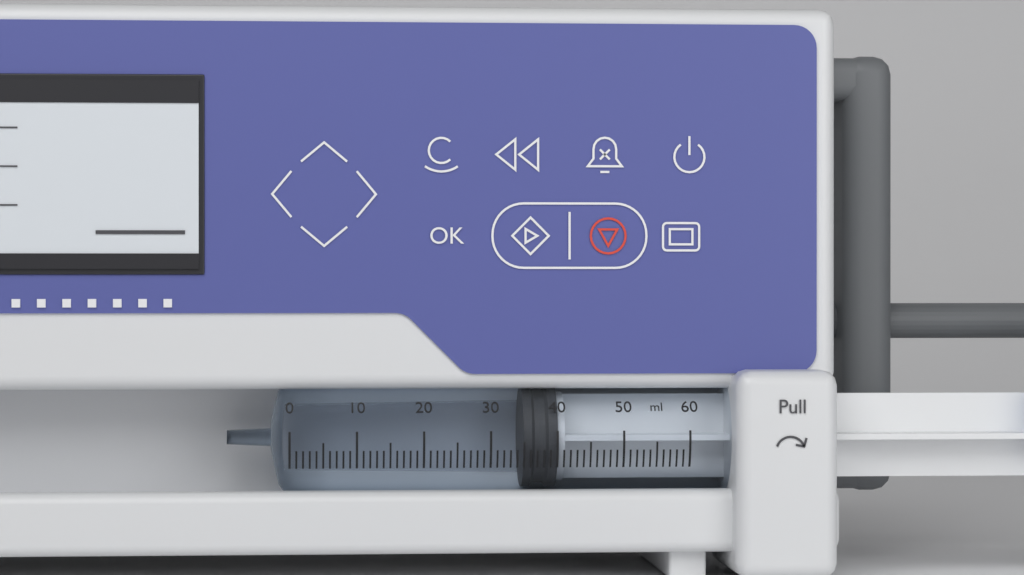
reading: 35 ml
